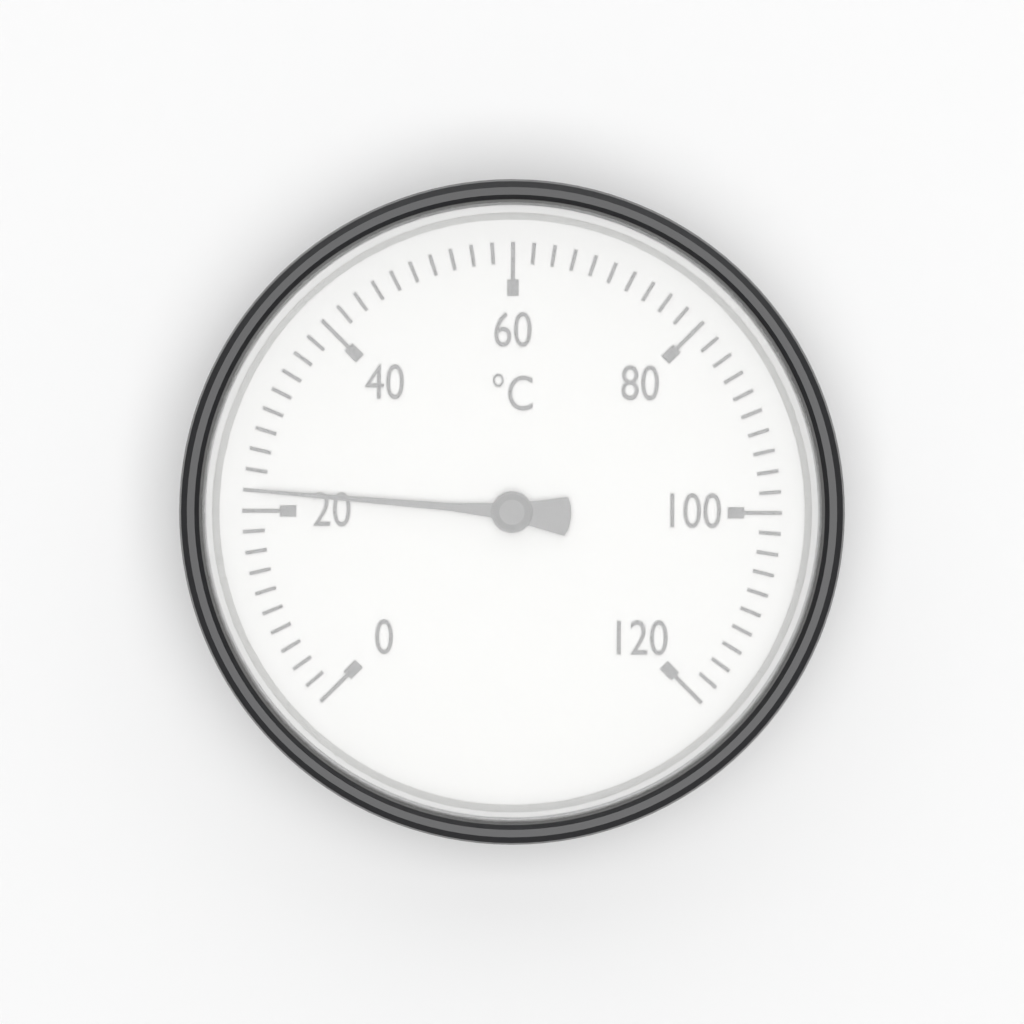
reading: 22 °C
